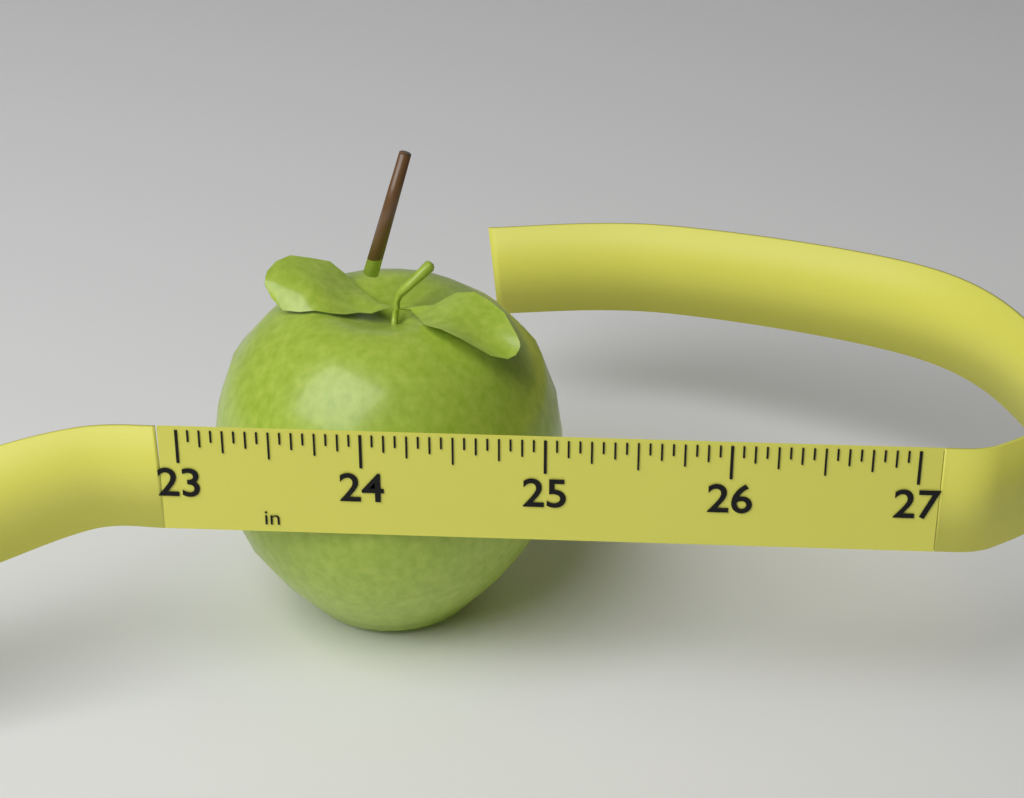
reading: 25.0625 in
